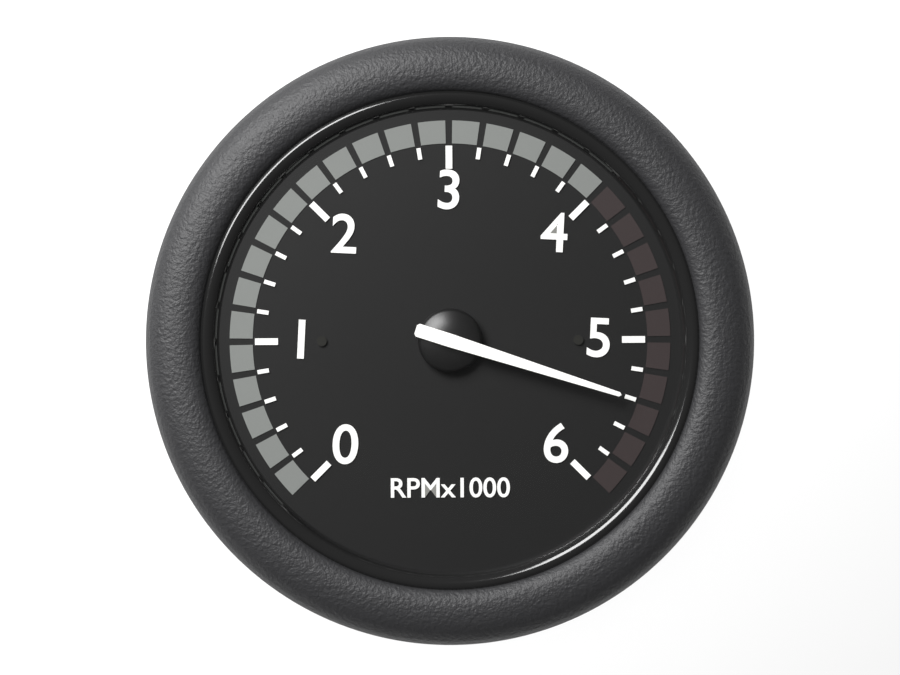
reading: 5400 RPM
